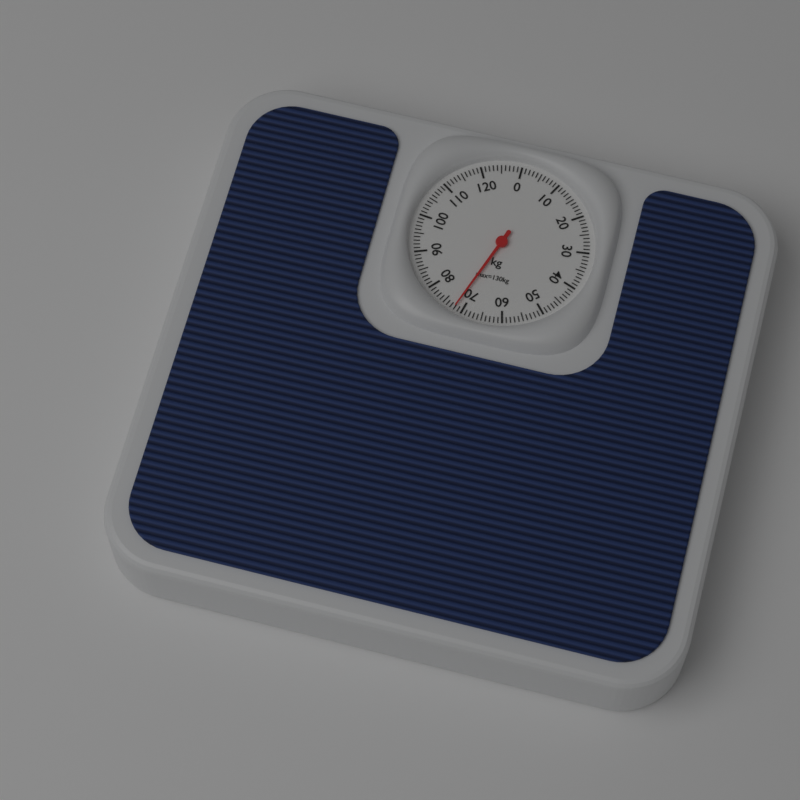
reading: 72 kg
